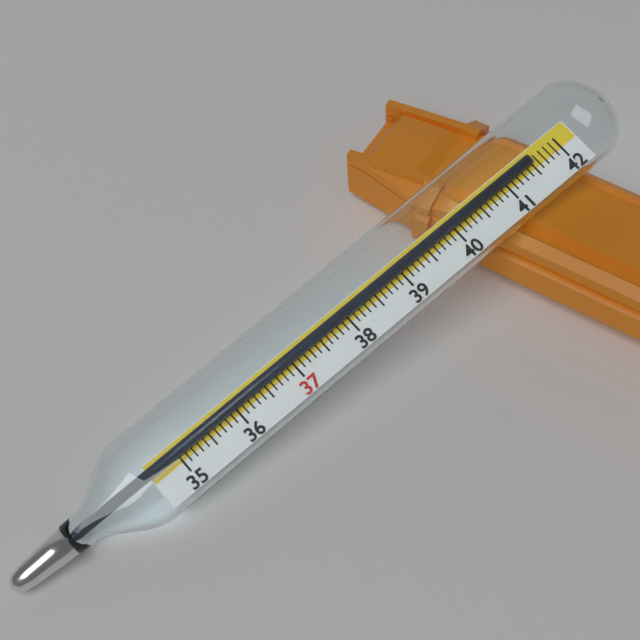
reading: 41.5 (no unit)
